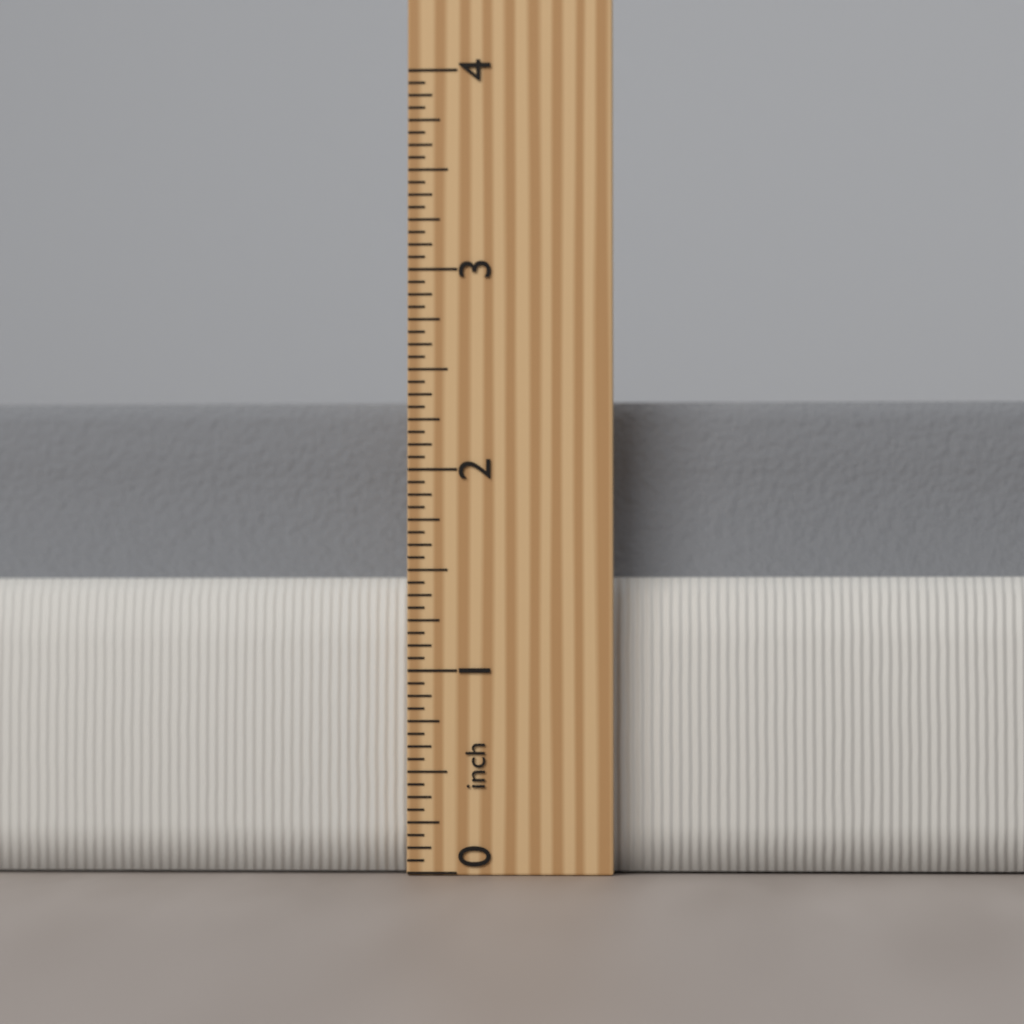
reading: 2.3750 inch
